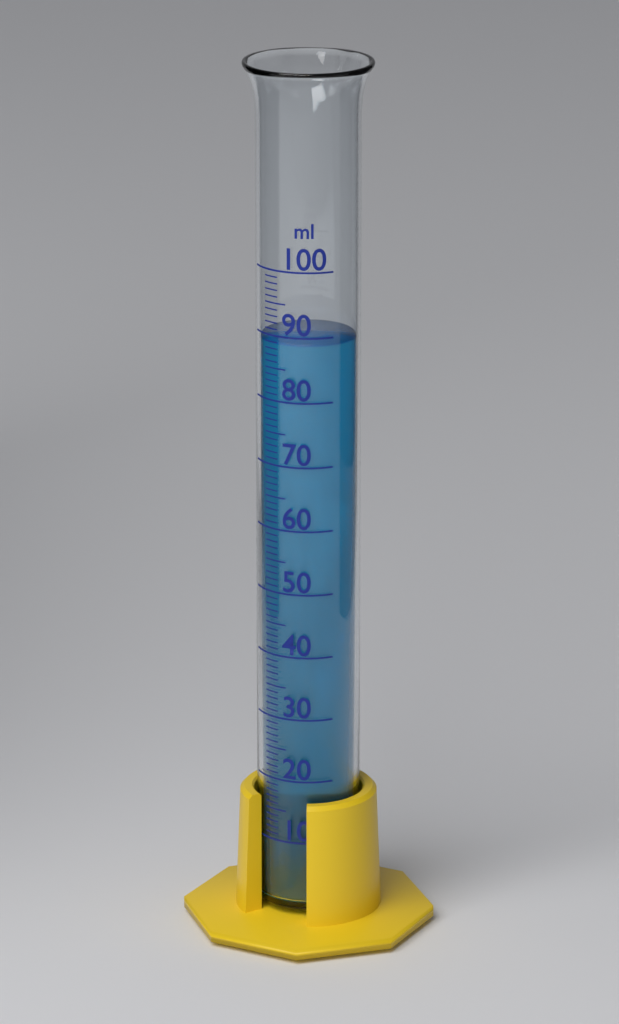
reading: 89 ml
